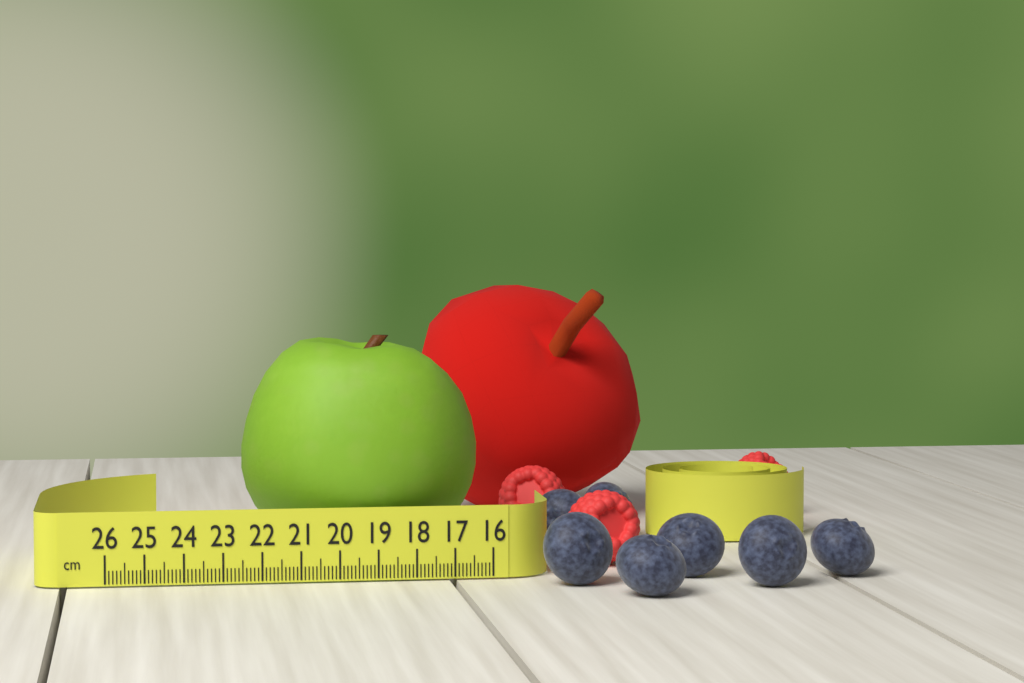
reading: 22.4 cm
